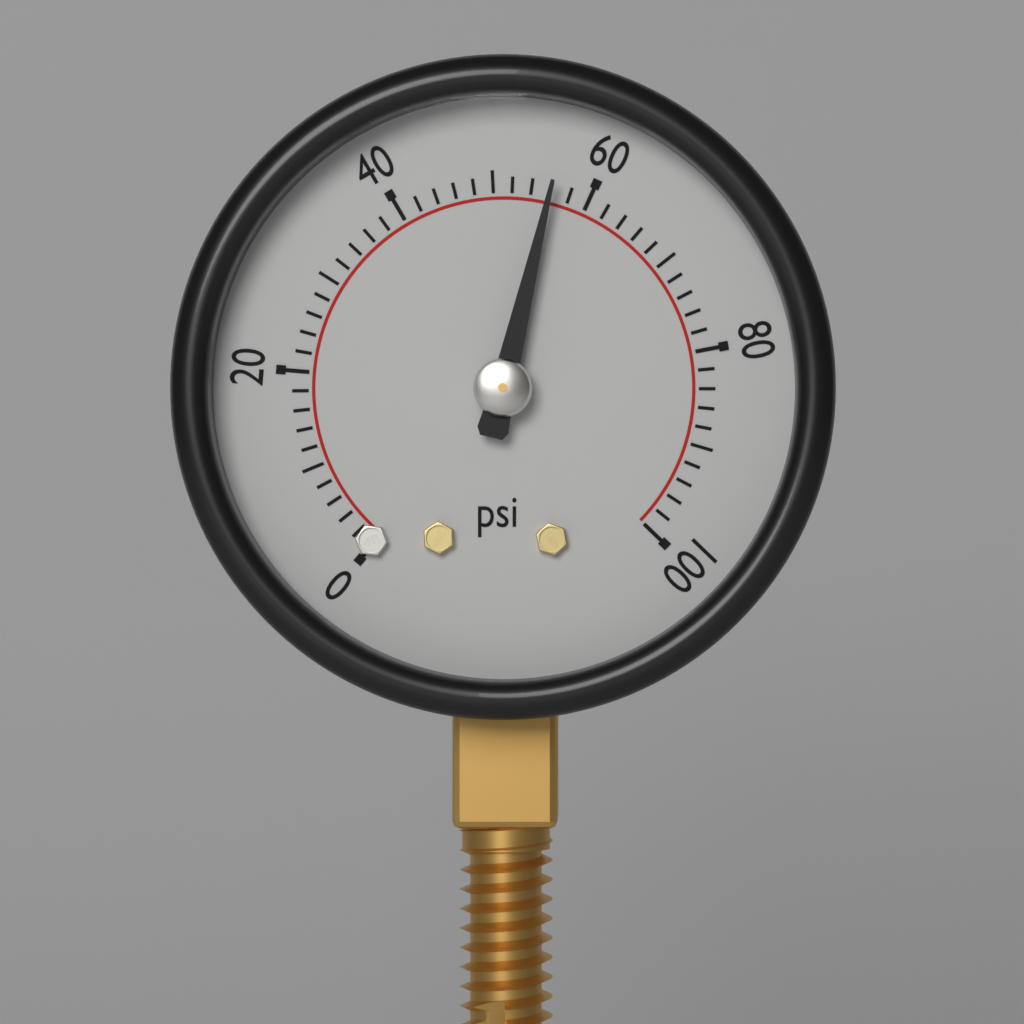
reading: 56 psi
